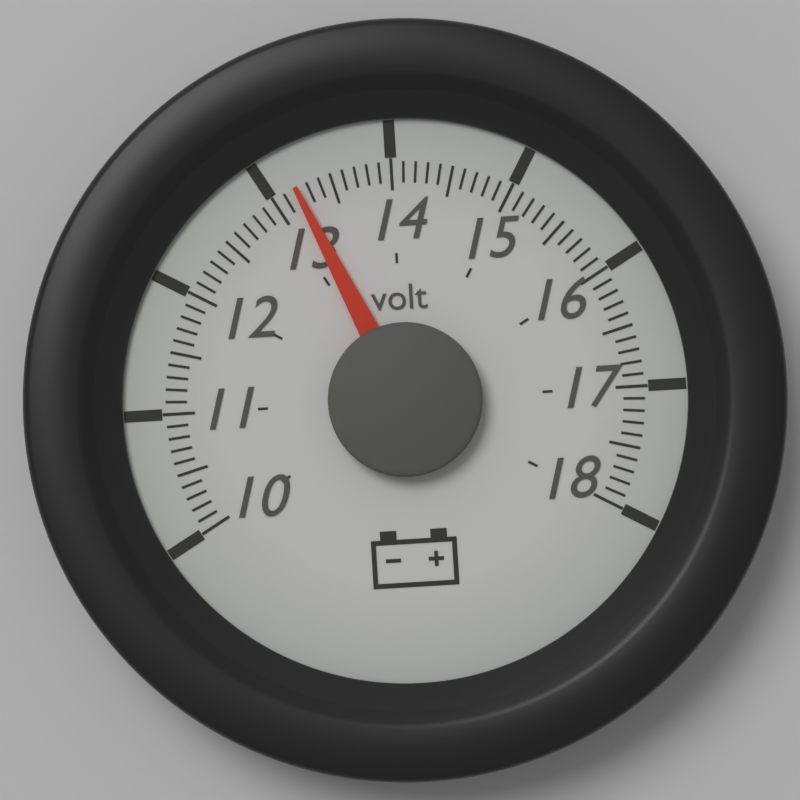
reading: 13.2 volt
